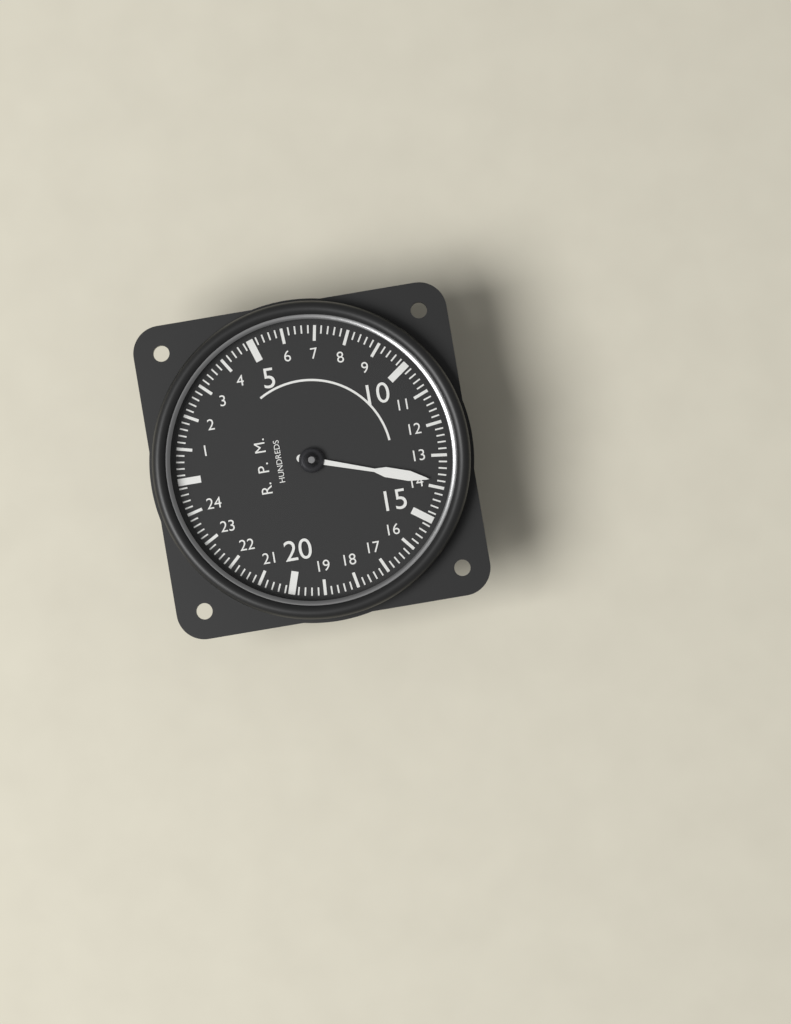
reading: 13.8 RPM x100
